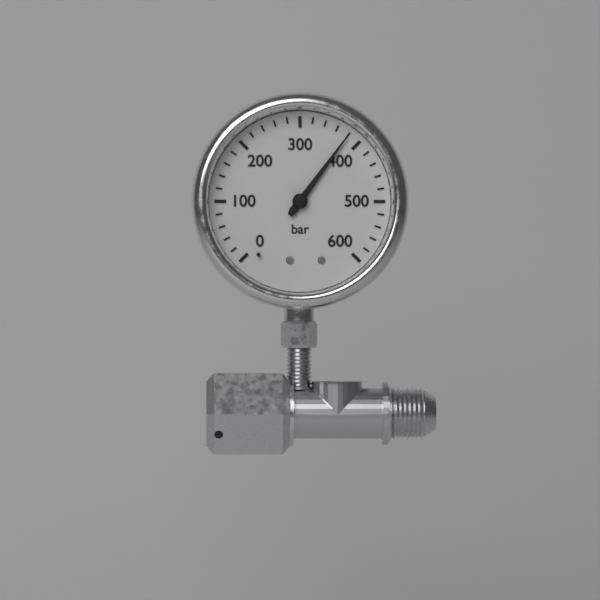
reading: 380 bar
